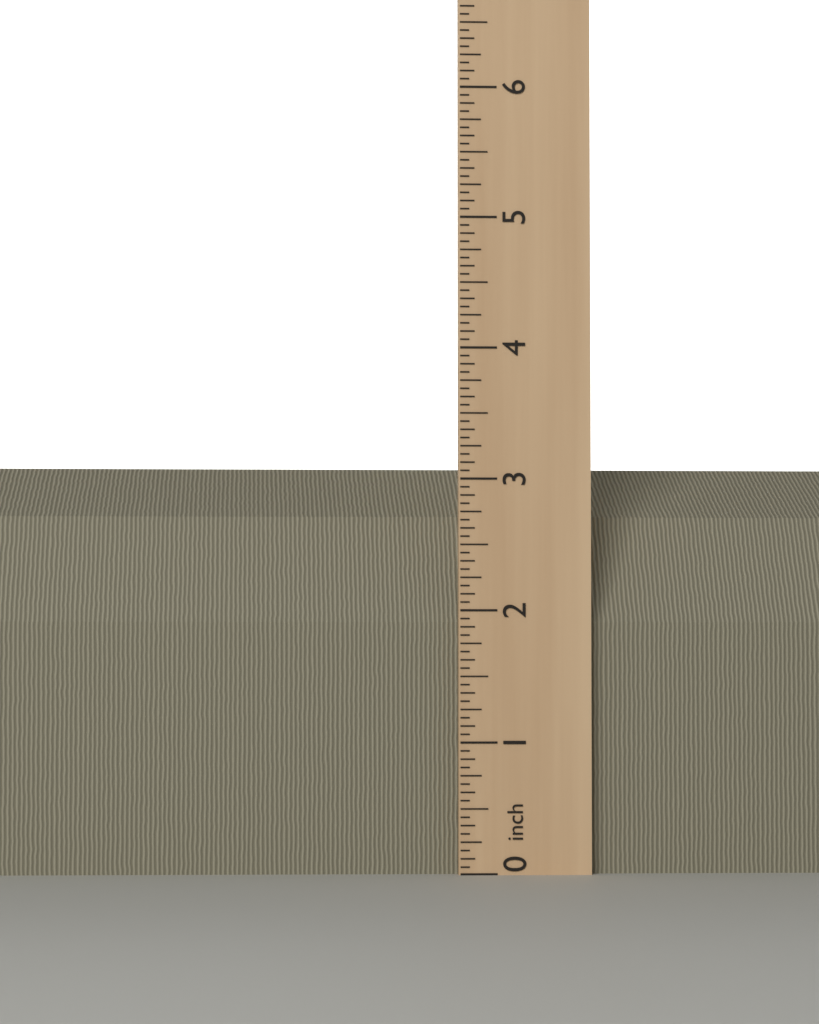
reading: 3.1875 inch
